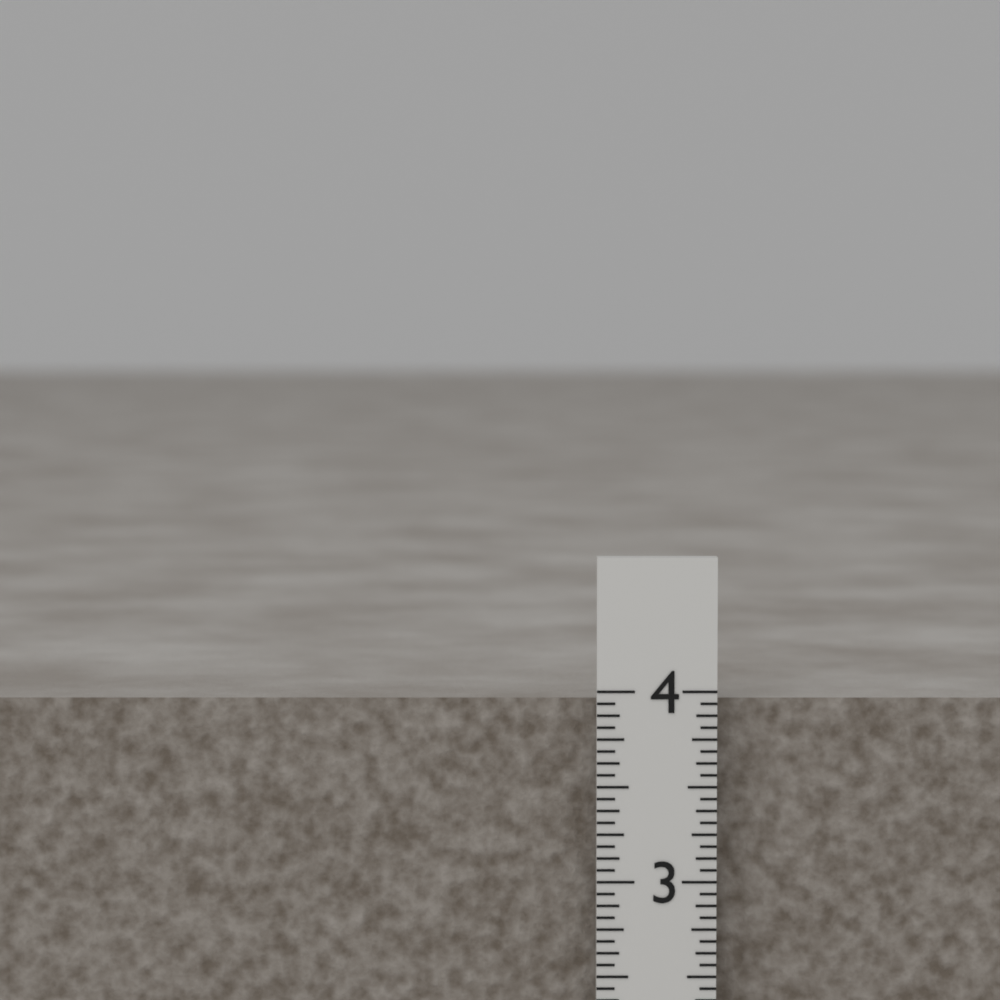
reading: 3.9375 in
